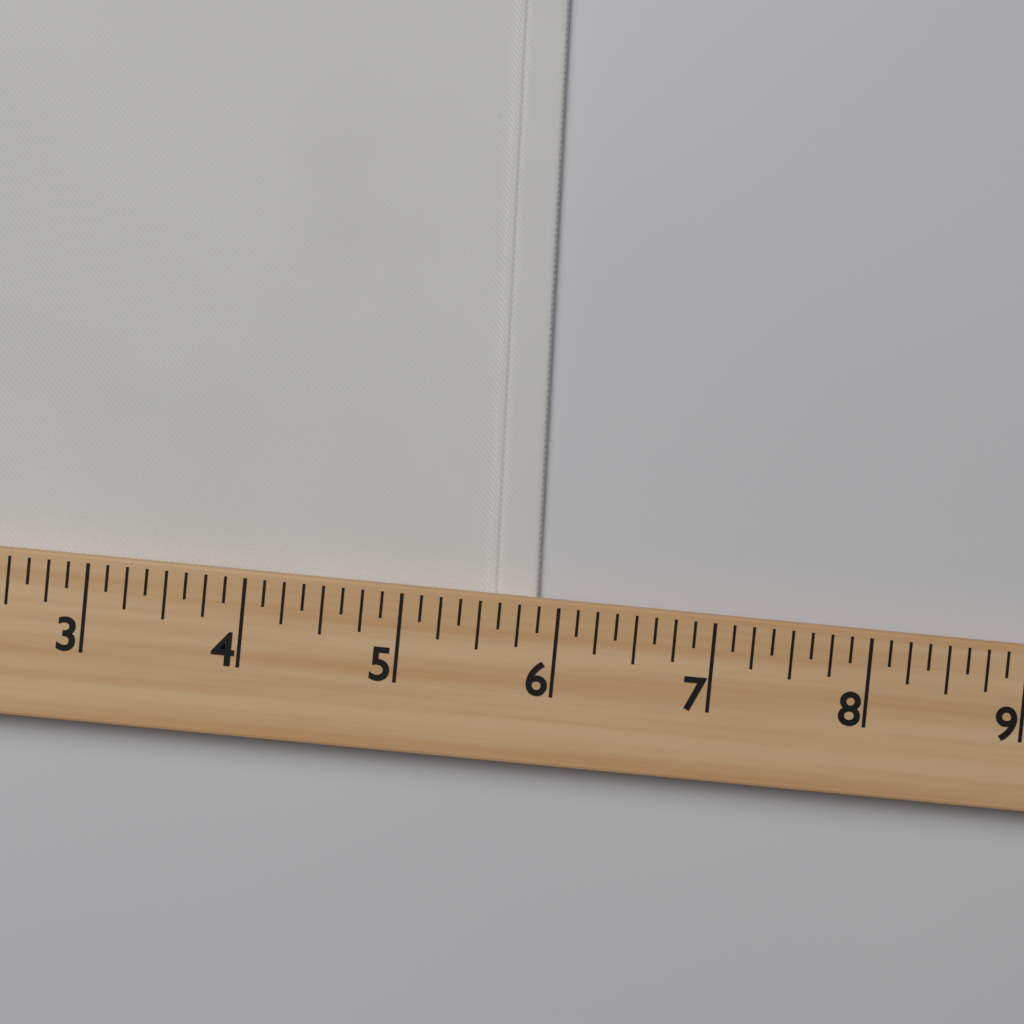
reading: 5.875 (no unit)
